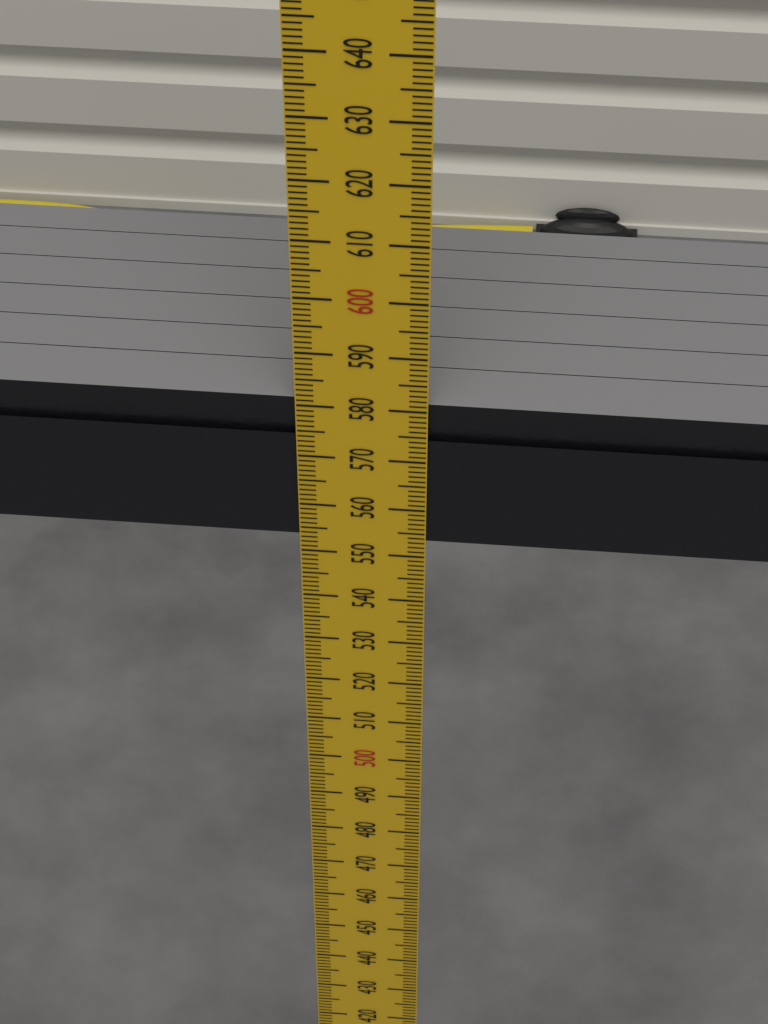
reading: 581 mm
